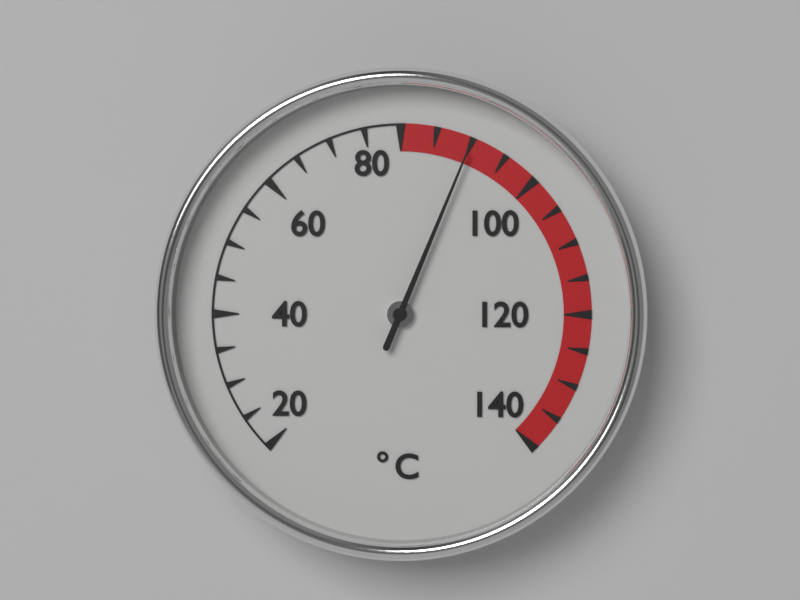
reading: 90 °C
